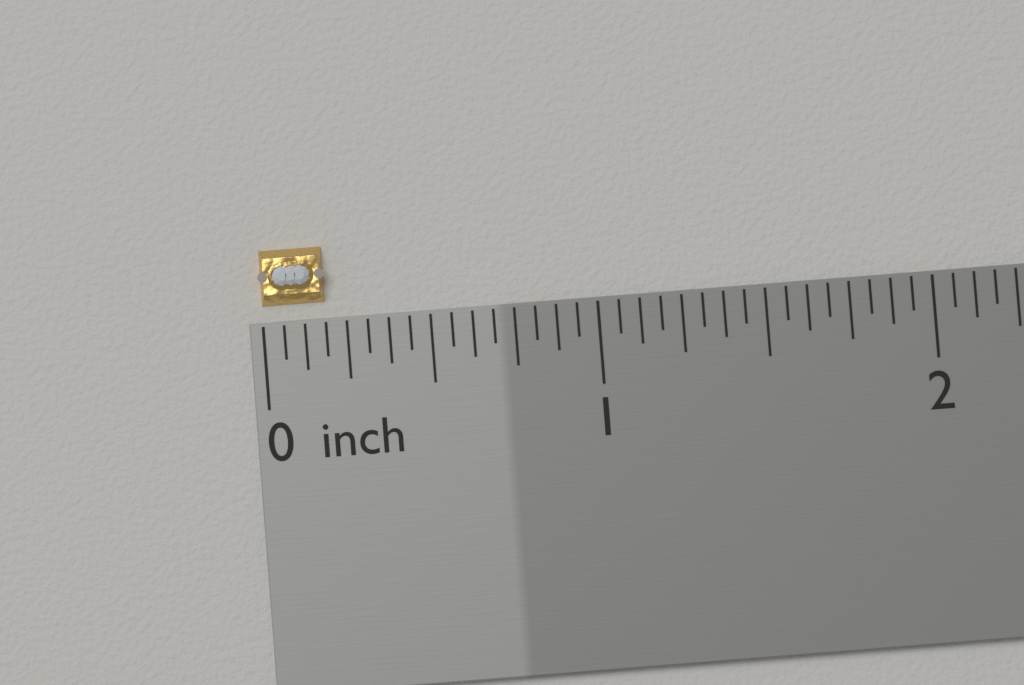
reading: 0.1875 inch
